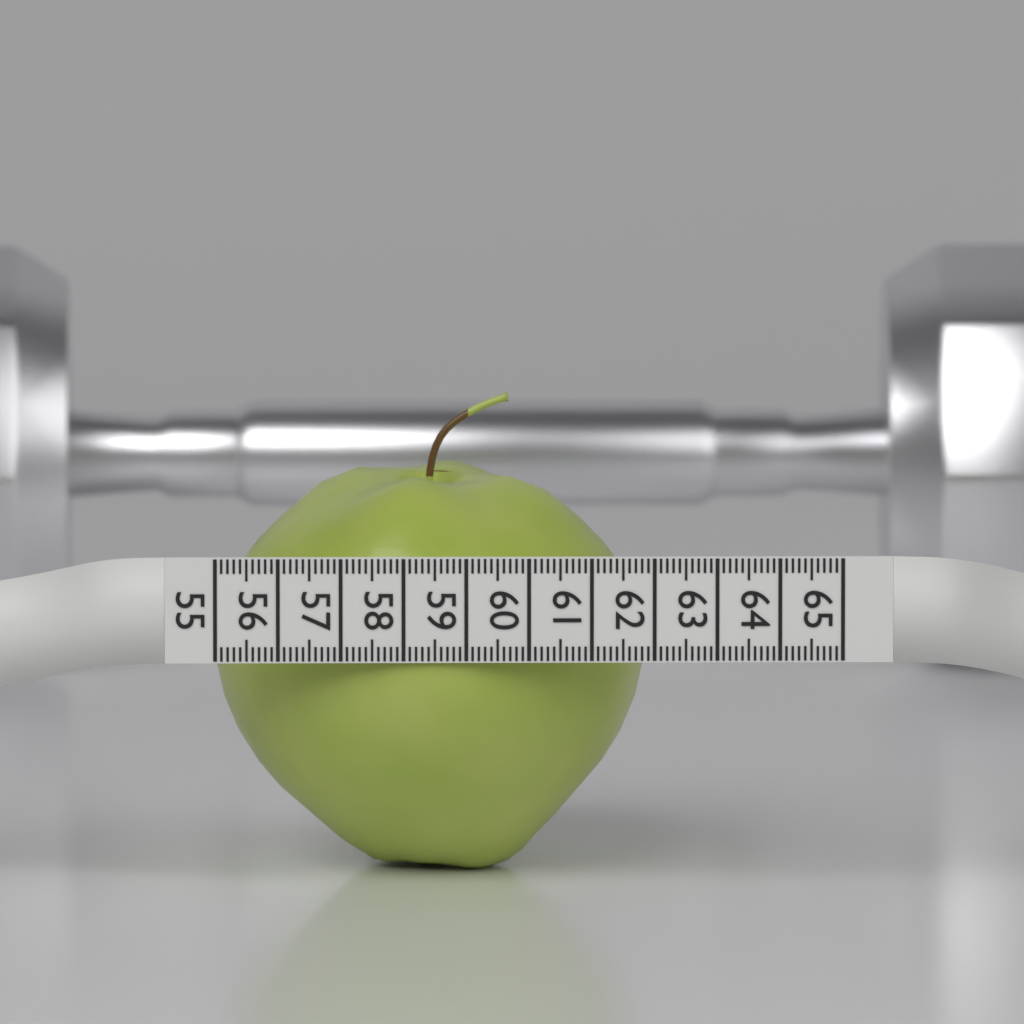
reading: 61.9 (no unit)
